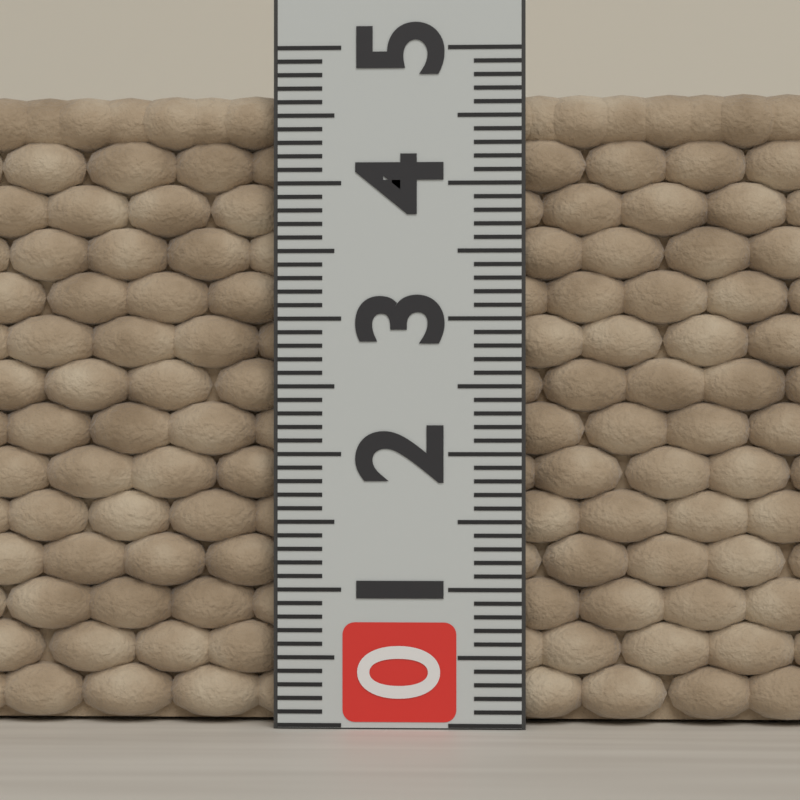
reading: 4.7 (no unit)
